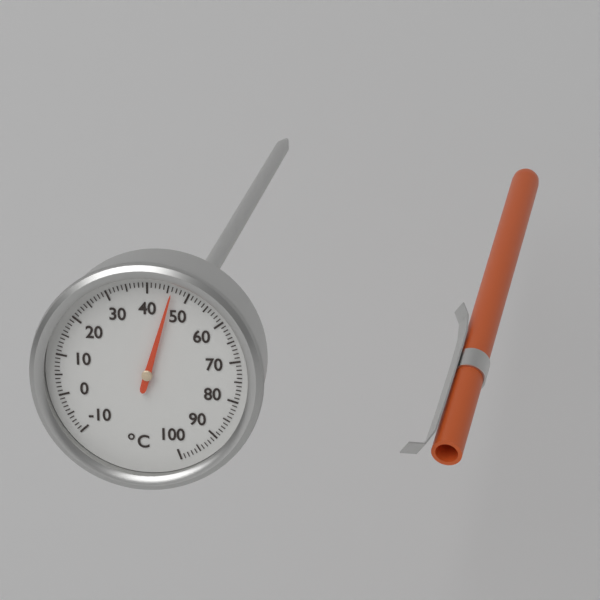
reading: 46 °C
